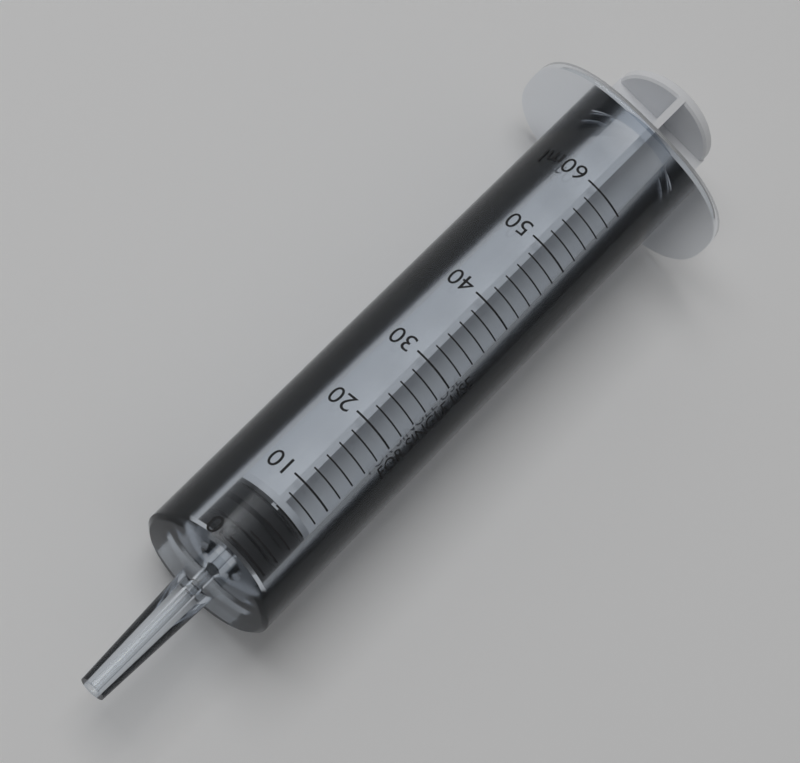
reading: 0 ml
